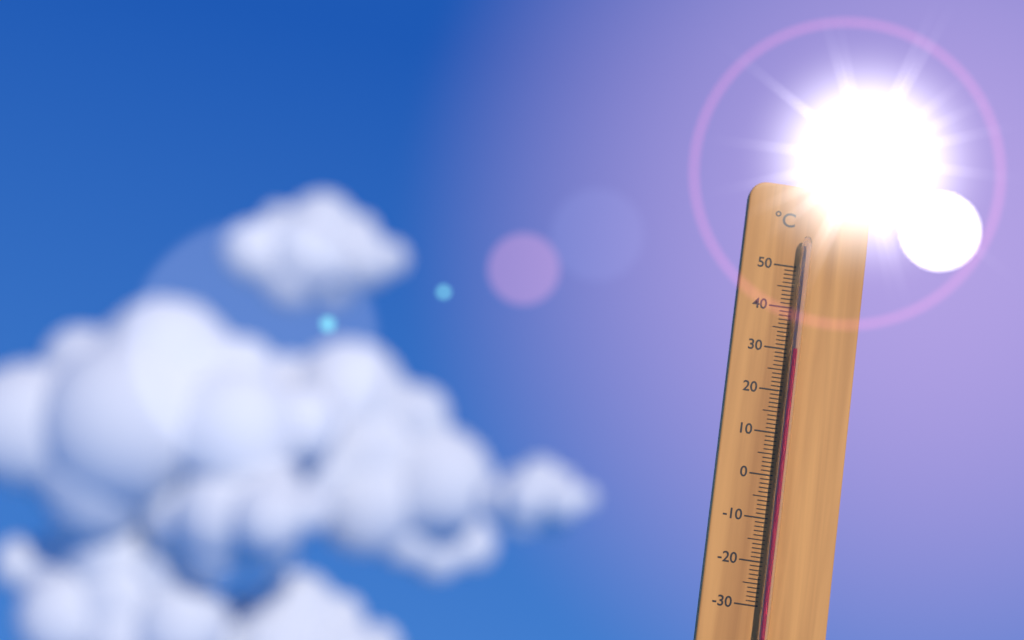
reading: 30 °C
